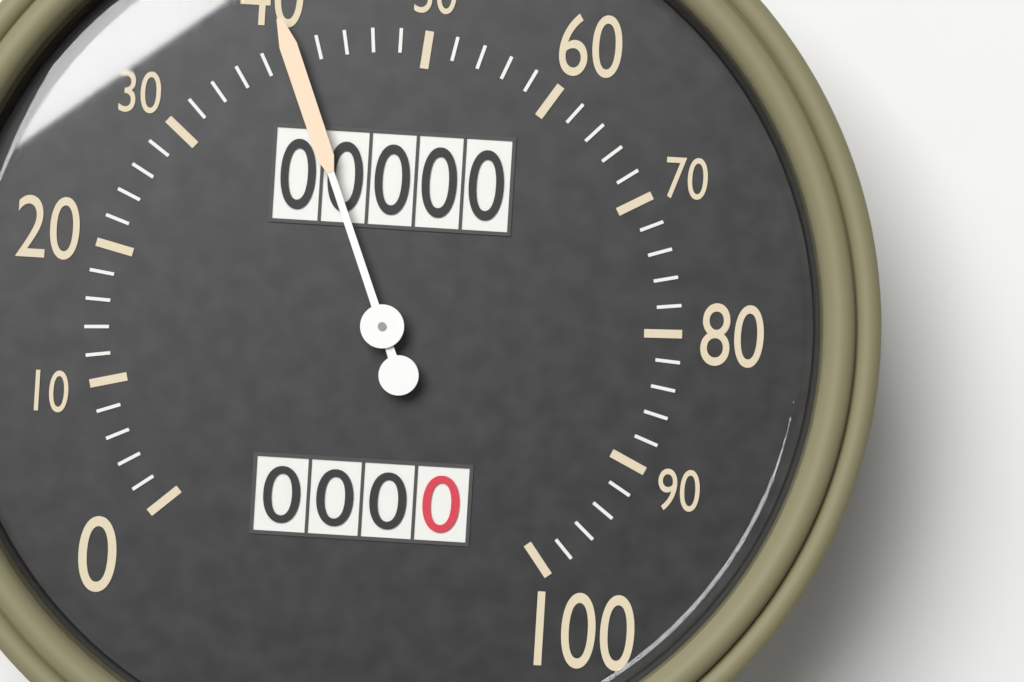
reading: 40 (no unit)
